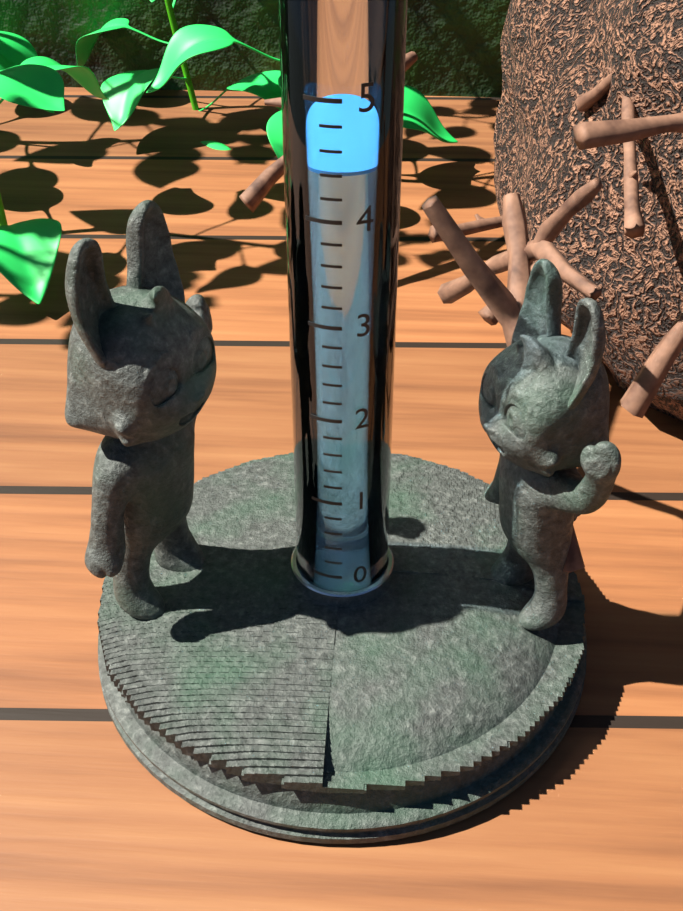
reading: 4.4 (no unit)
